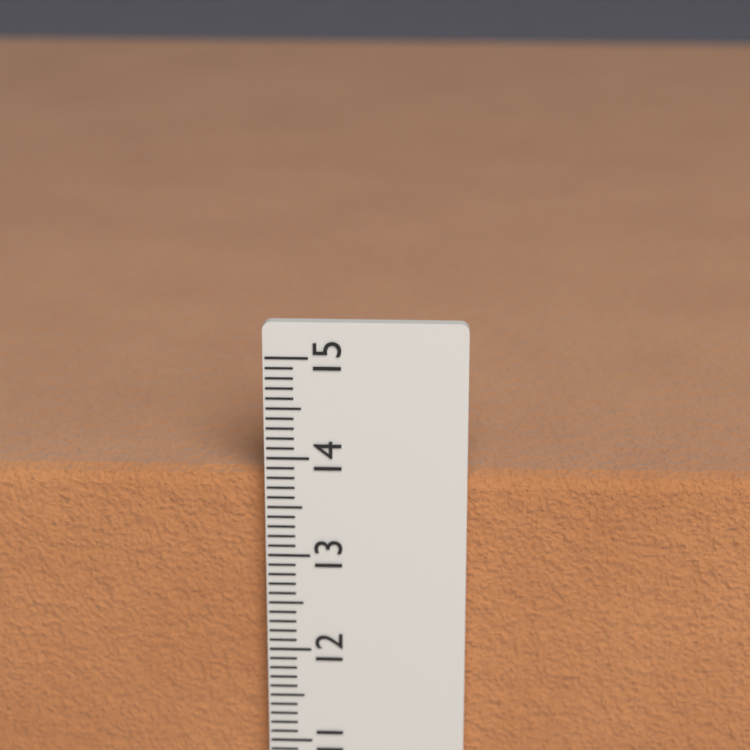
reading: 13.8 cm
